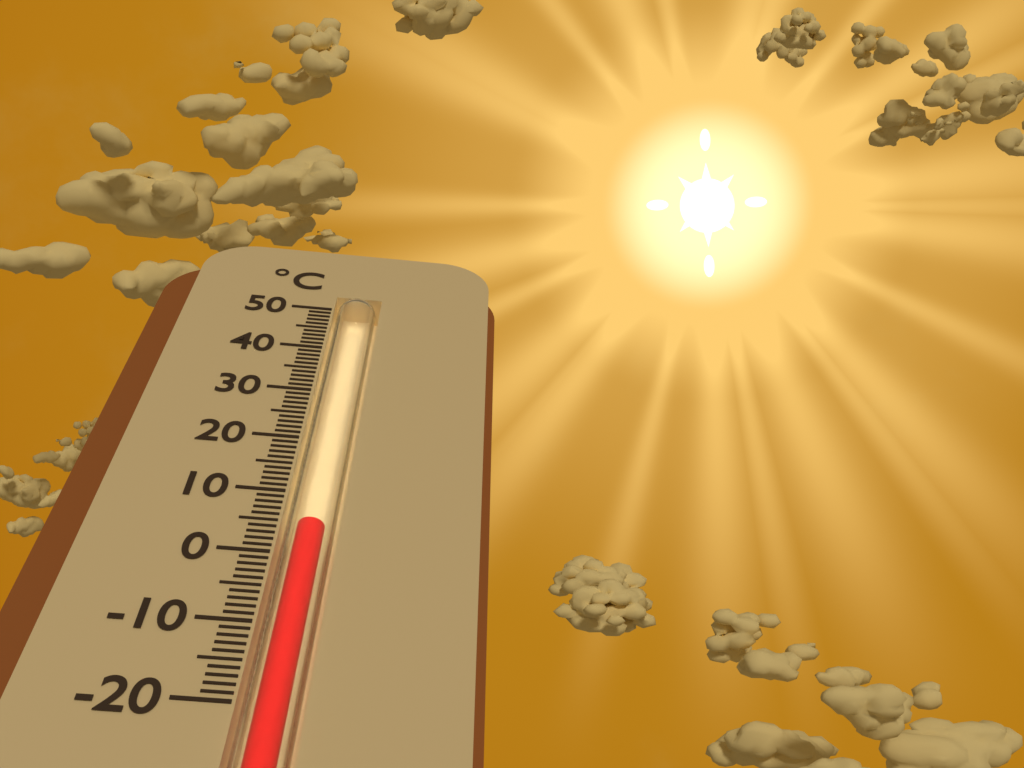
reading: 5 °C
